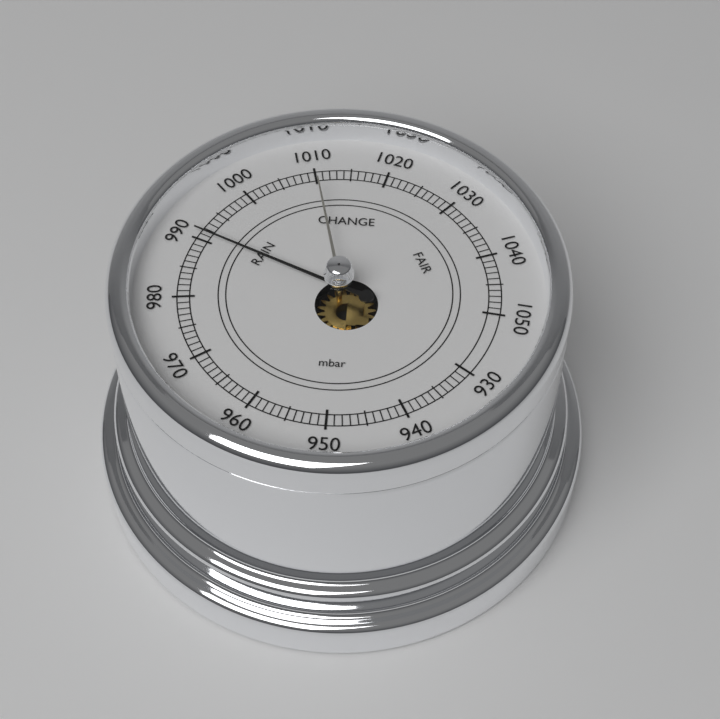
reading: 991 mbar
